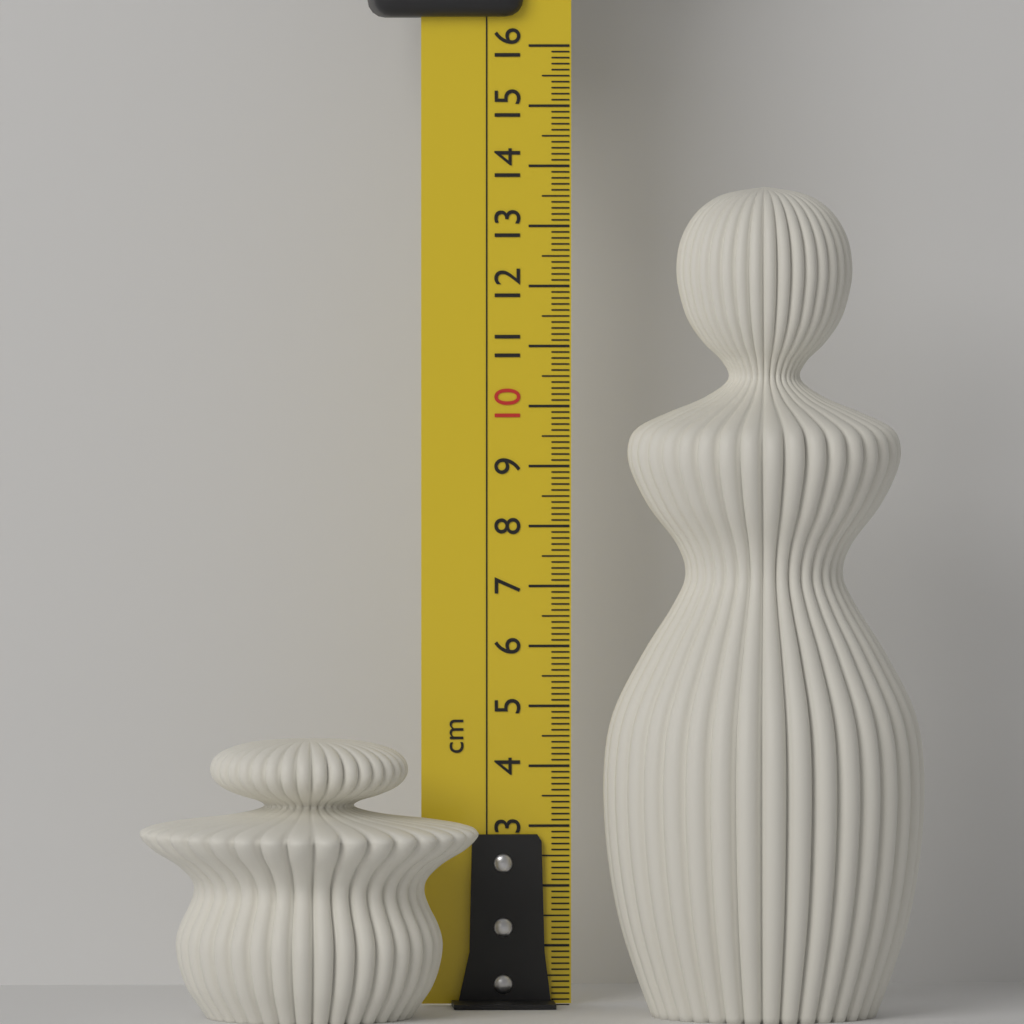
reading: 4.6 cm
